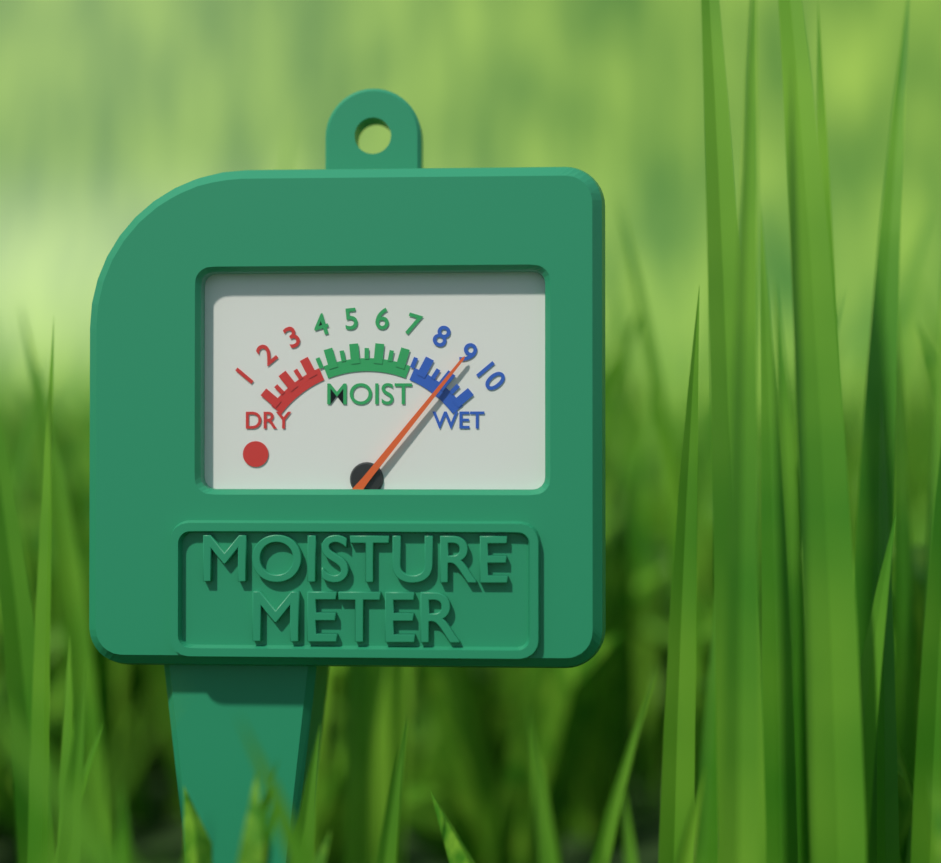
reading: 9.0 (no unit)
